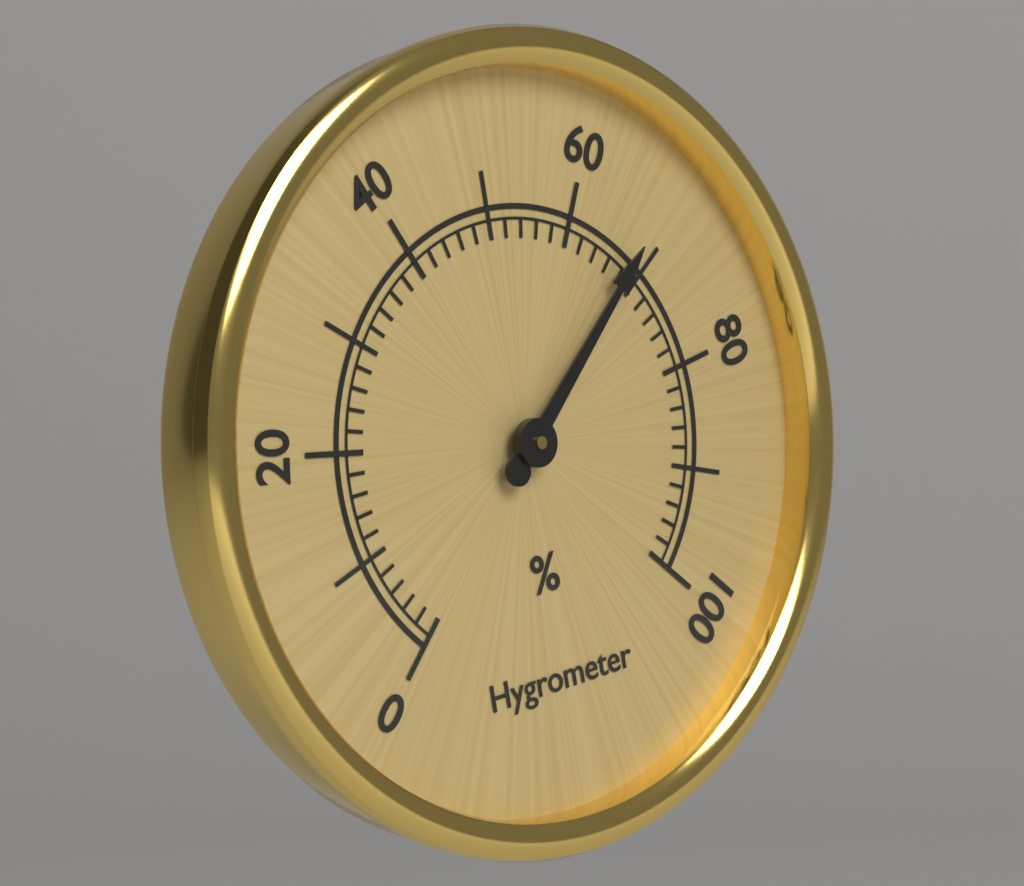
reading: 68 %
